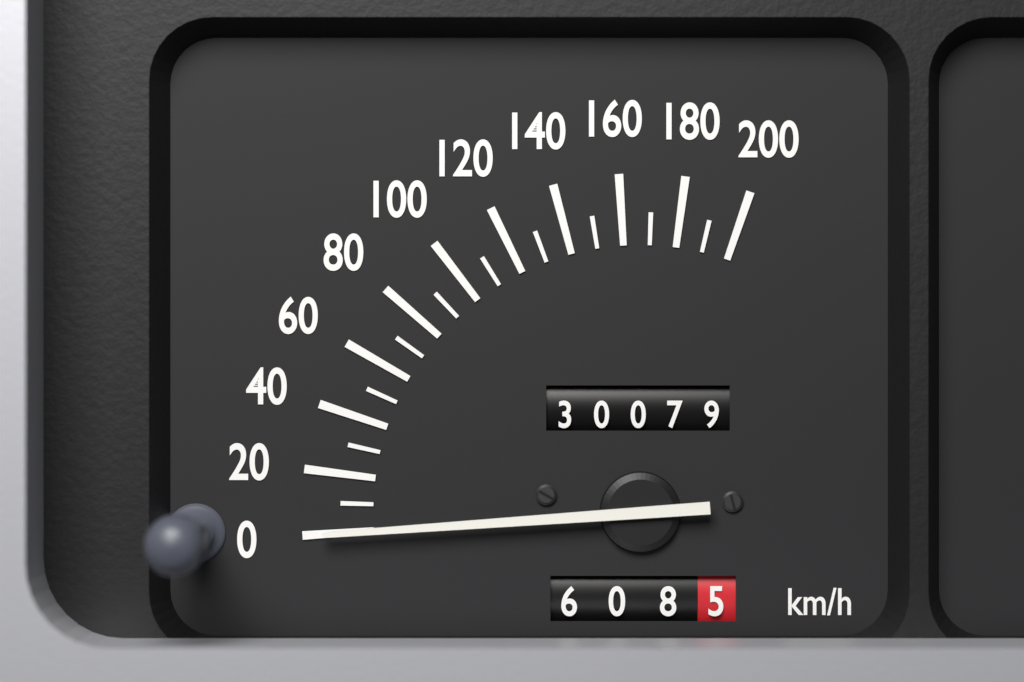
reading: 0 km/h
